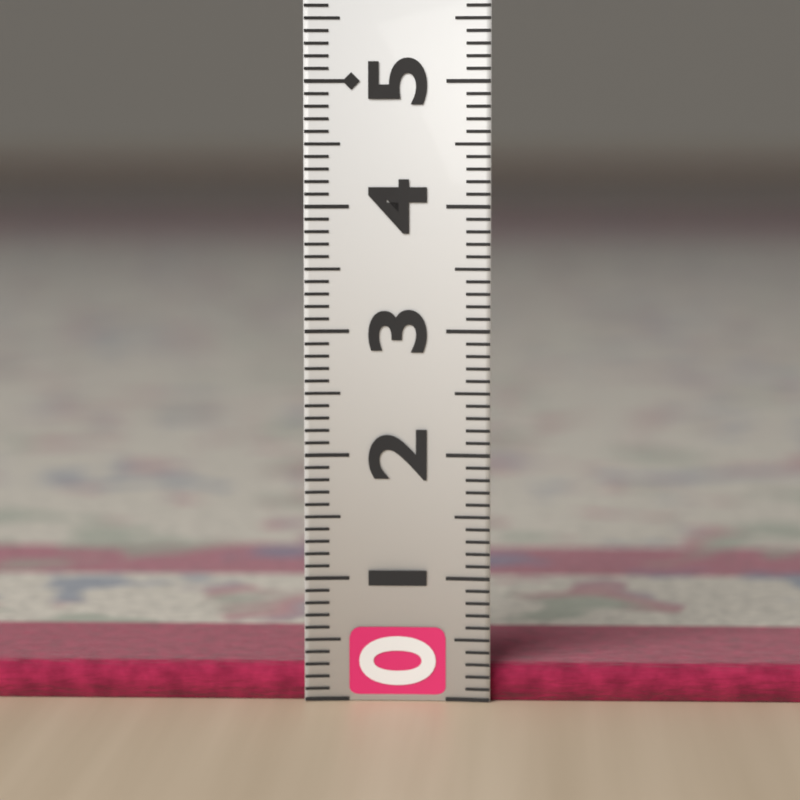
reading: 0.3 (no unit)
